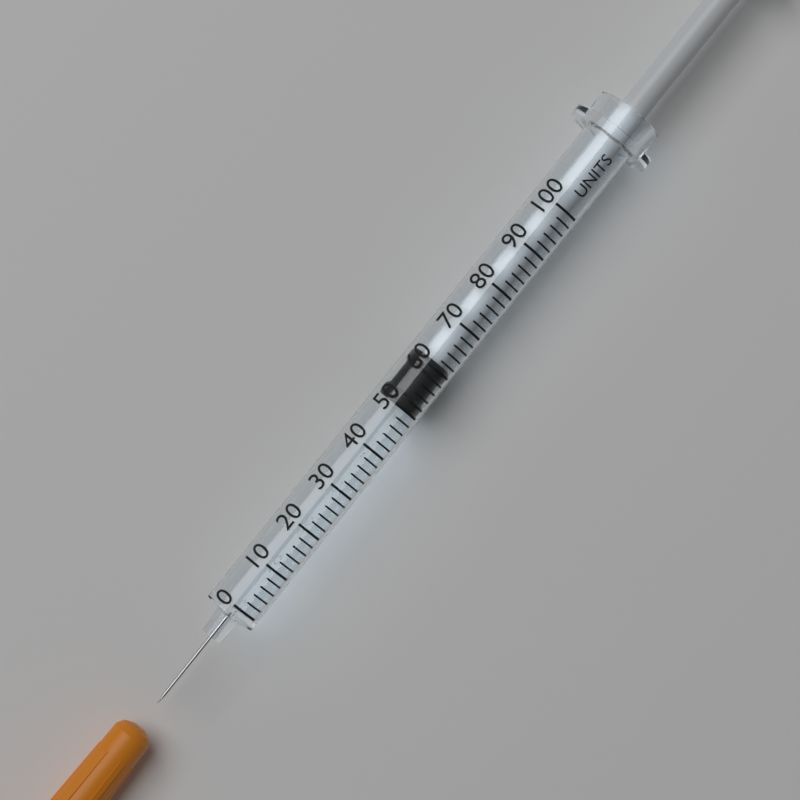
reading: 50 units
